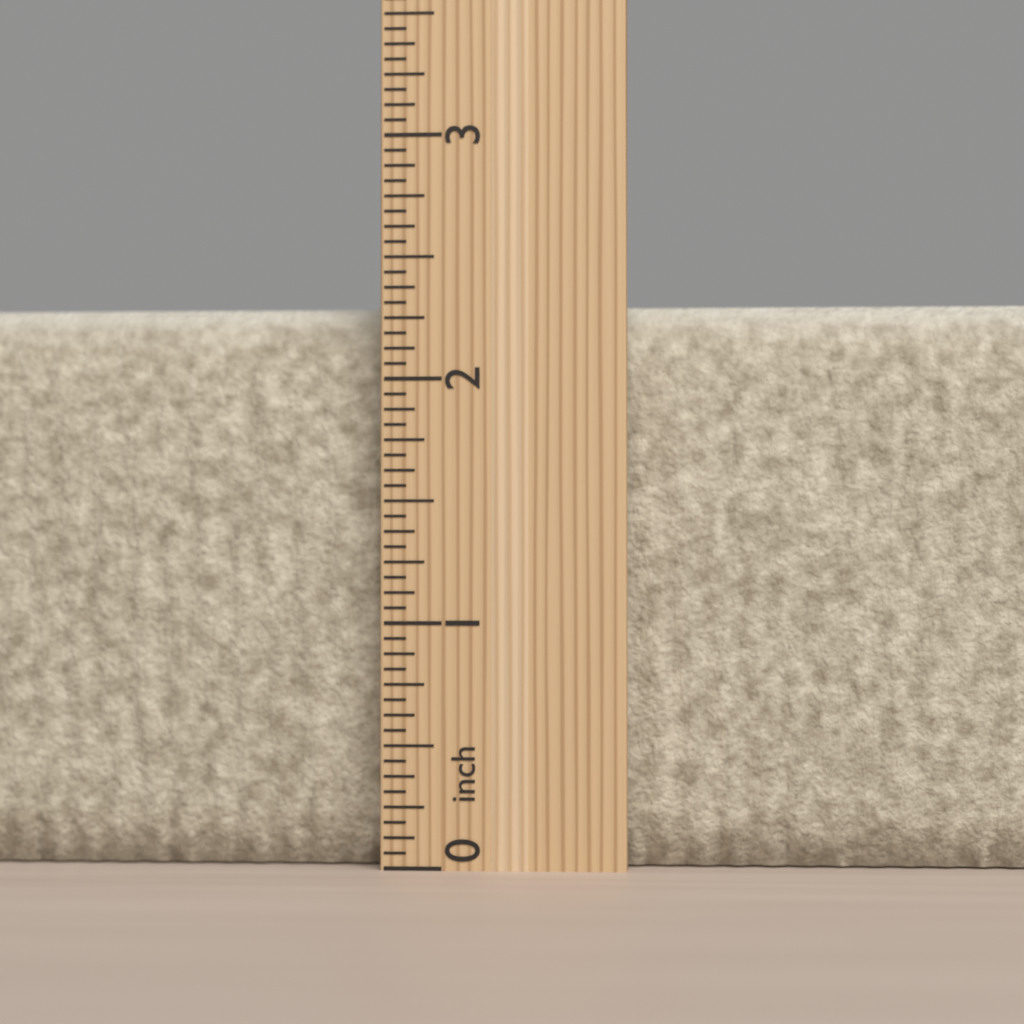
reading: 2.3125 inch
